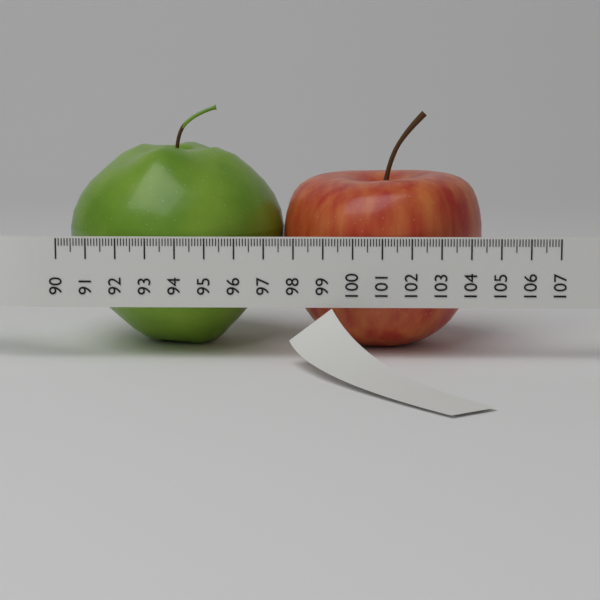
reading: 104.6 (no unit)
